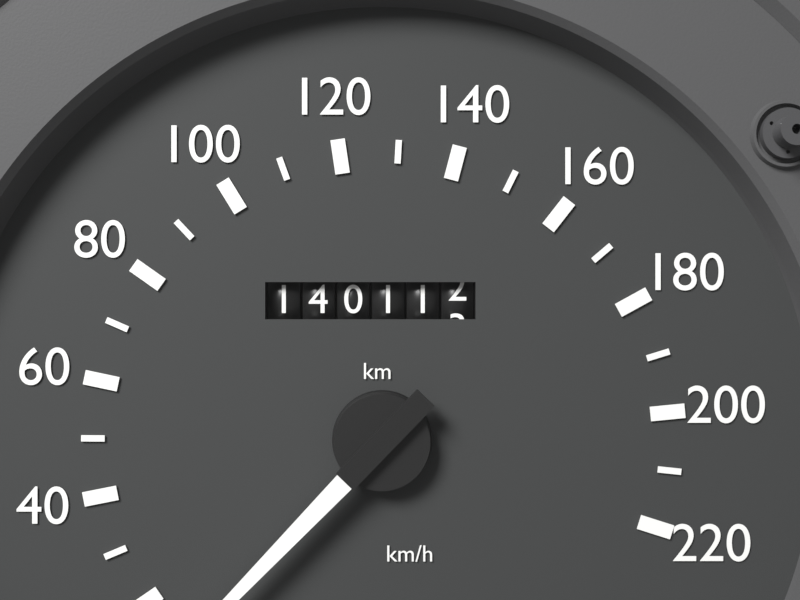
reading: 10 km/h
